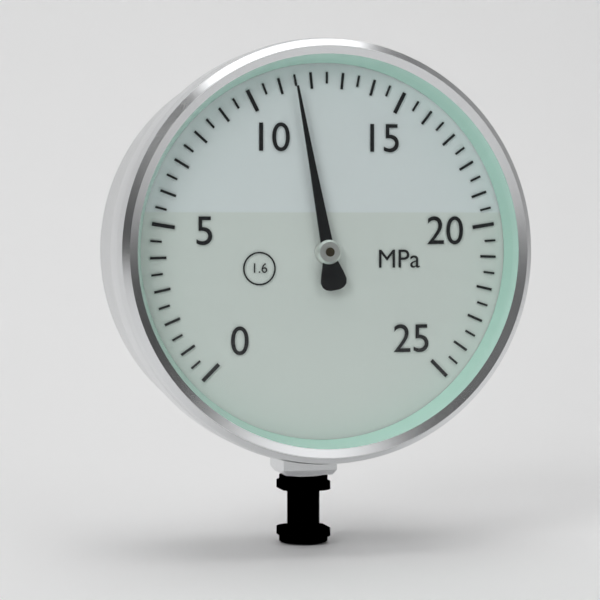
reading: 11.5 MPa
